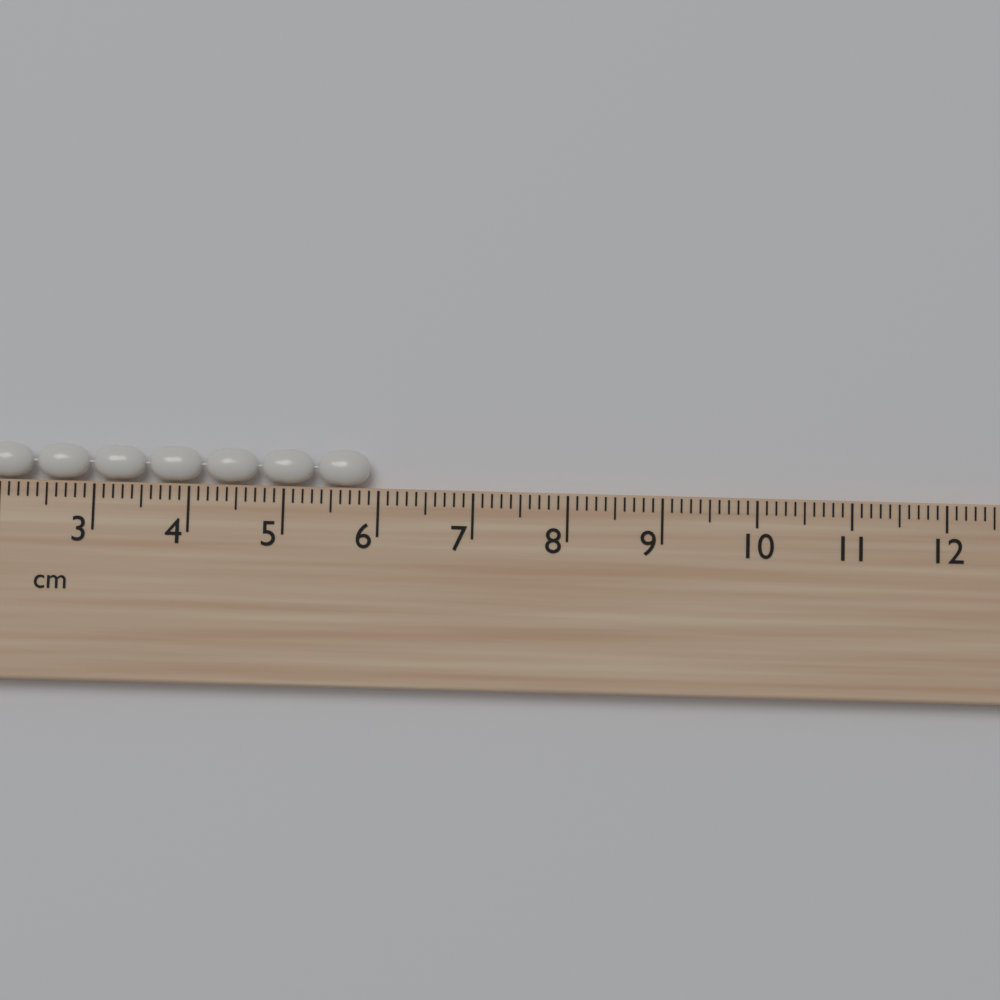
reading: 5.9 cm
